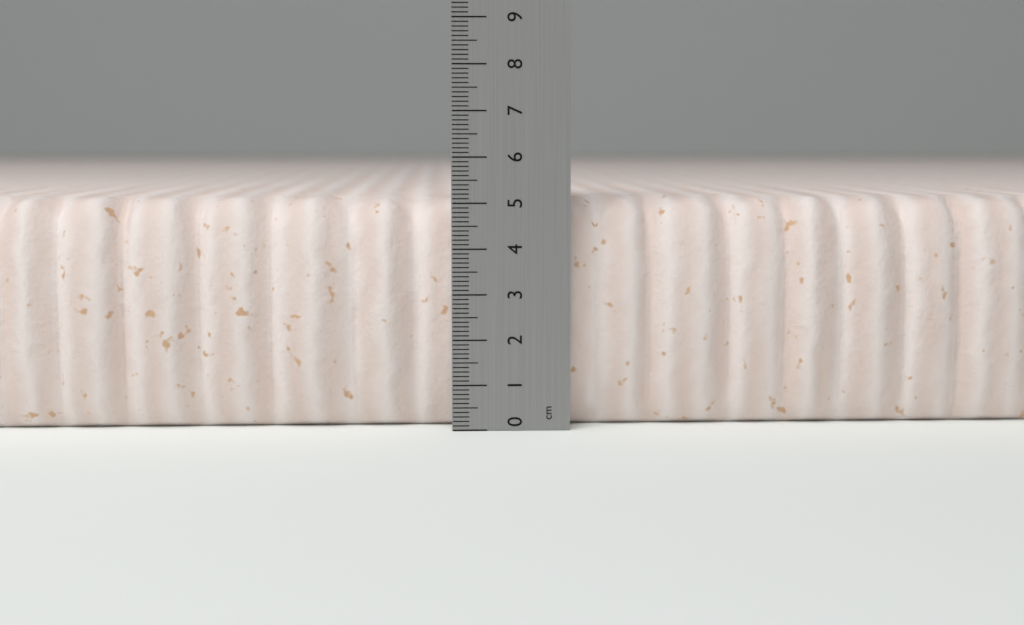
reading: 5.1 cm
